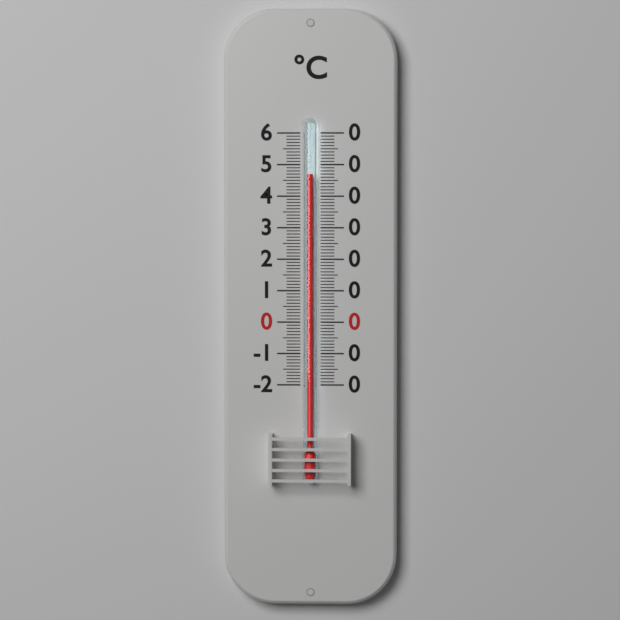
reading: 47 °C
